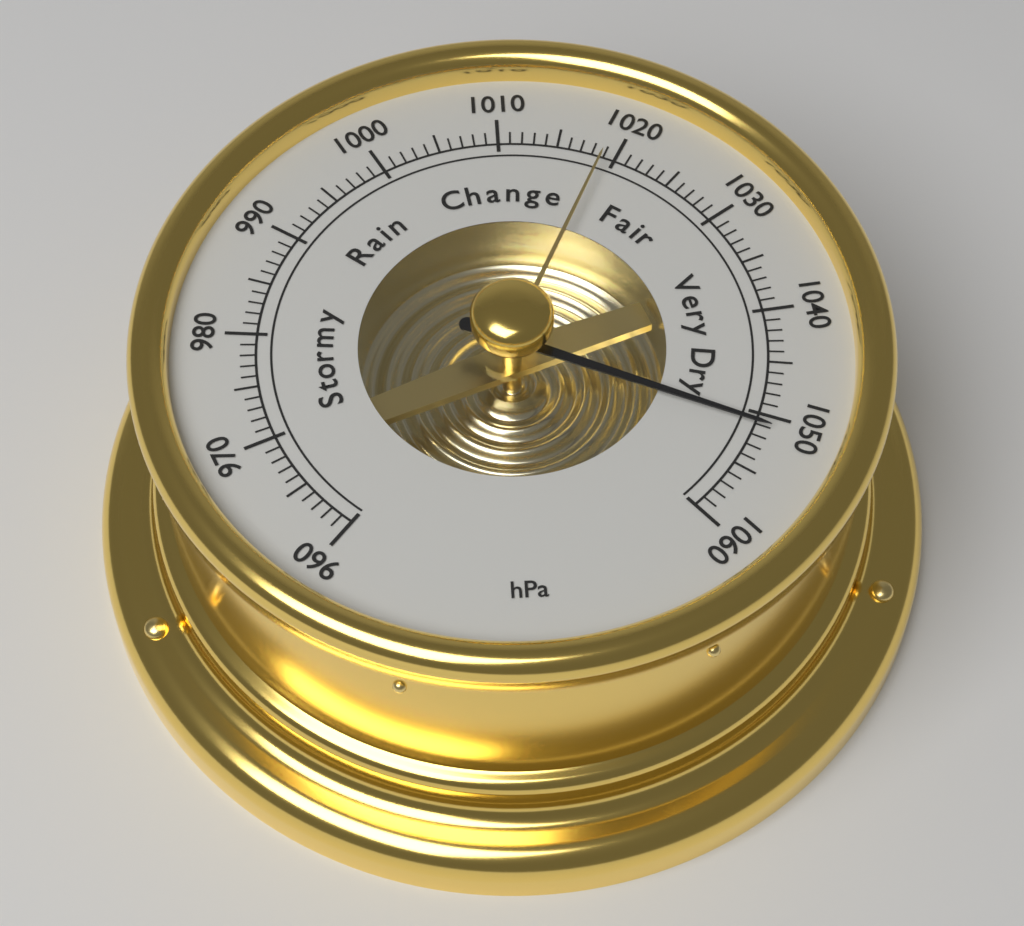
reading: 1051 hPa
